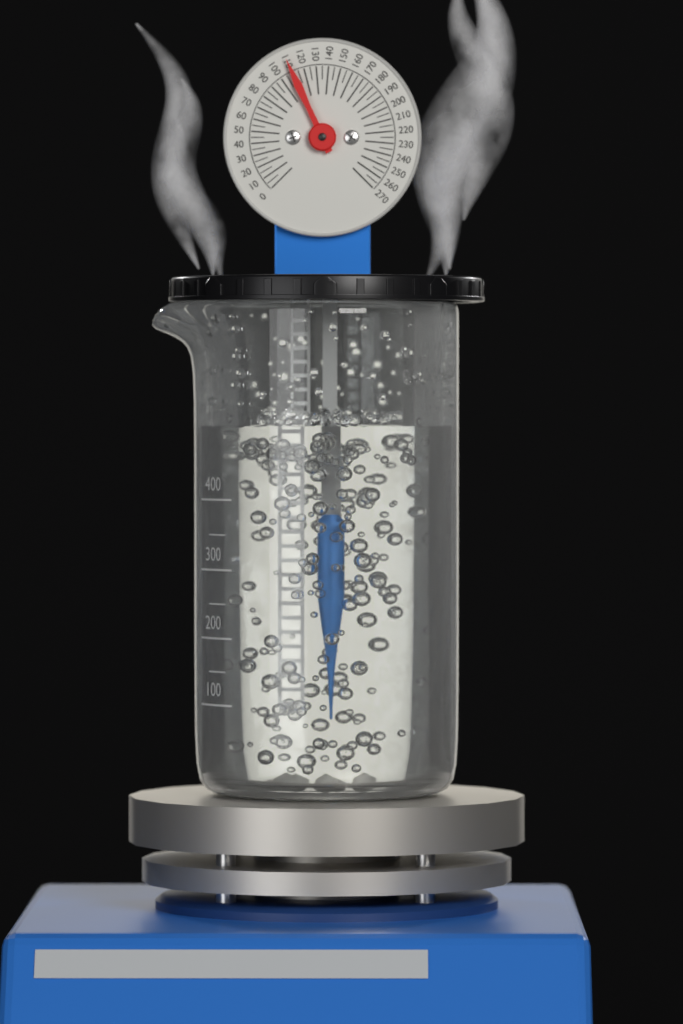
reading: 110 (no unit)
